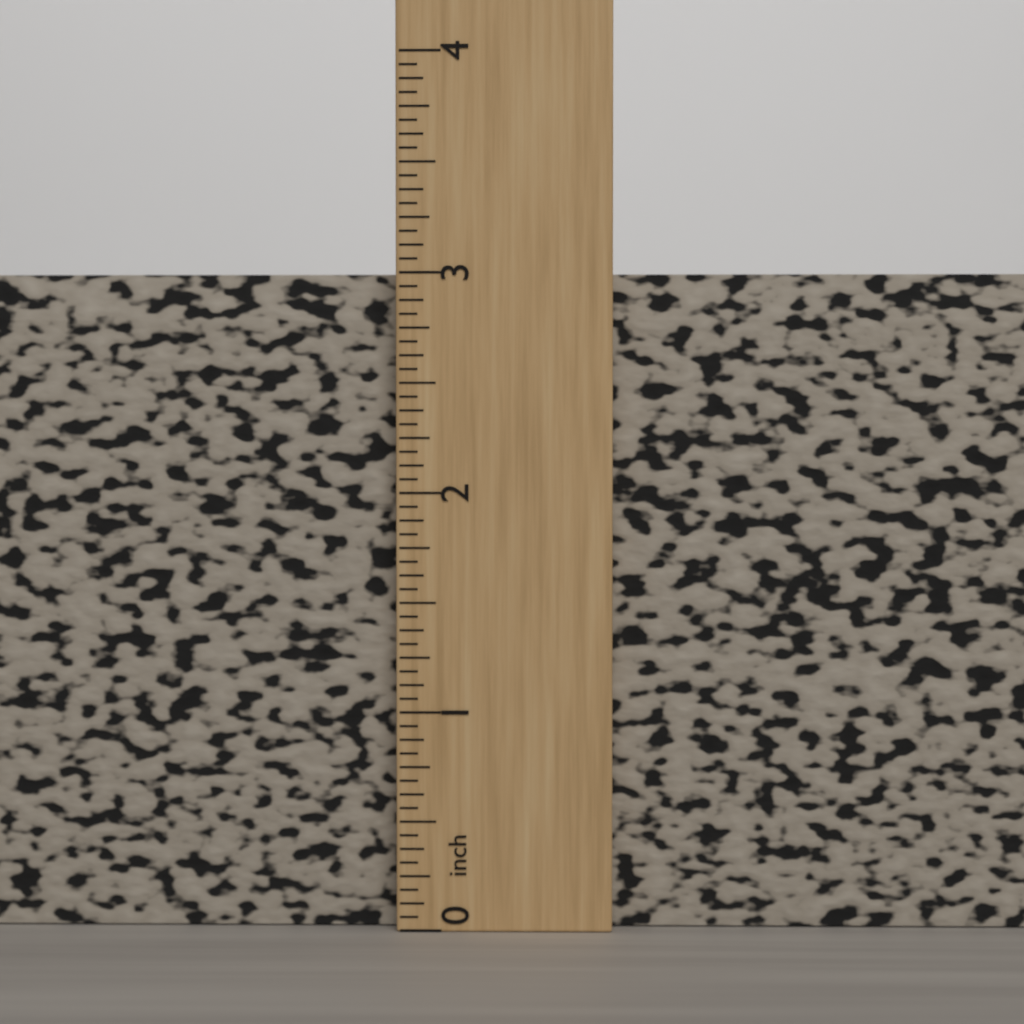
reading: 3.0000 inch
